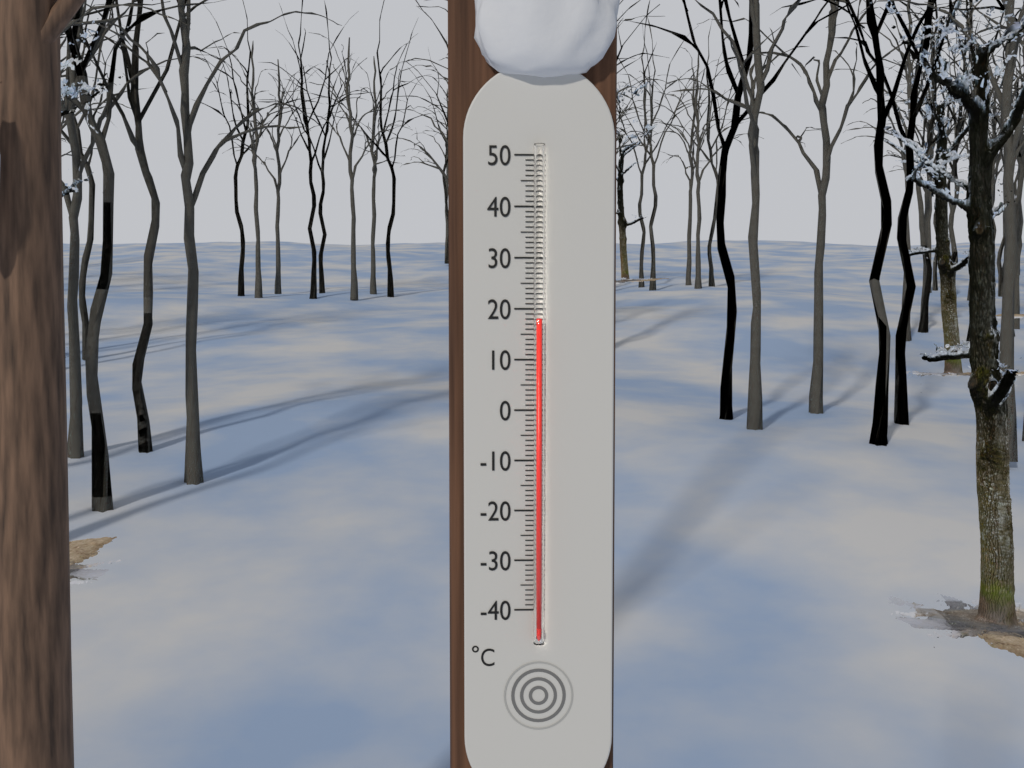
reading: 18 °C
